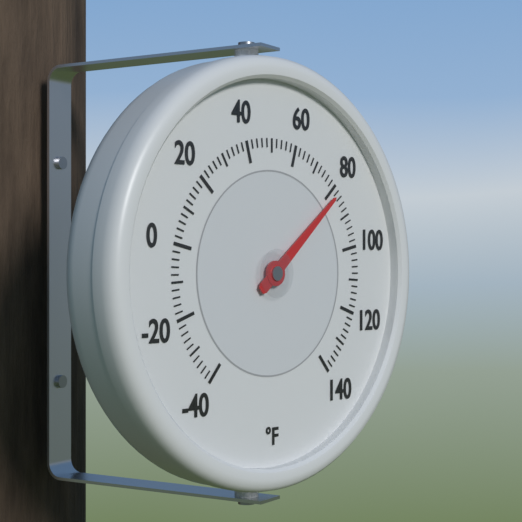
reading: 82 °F
